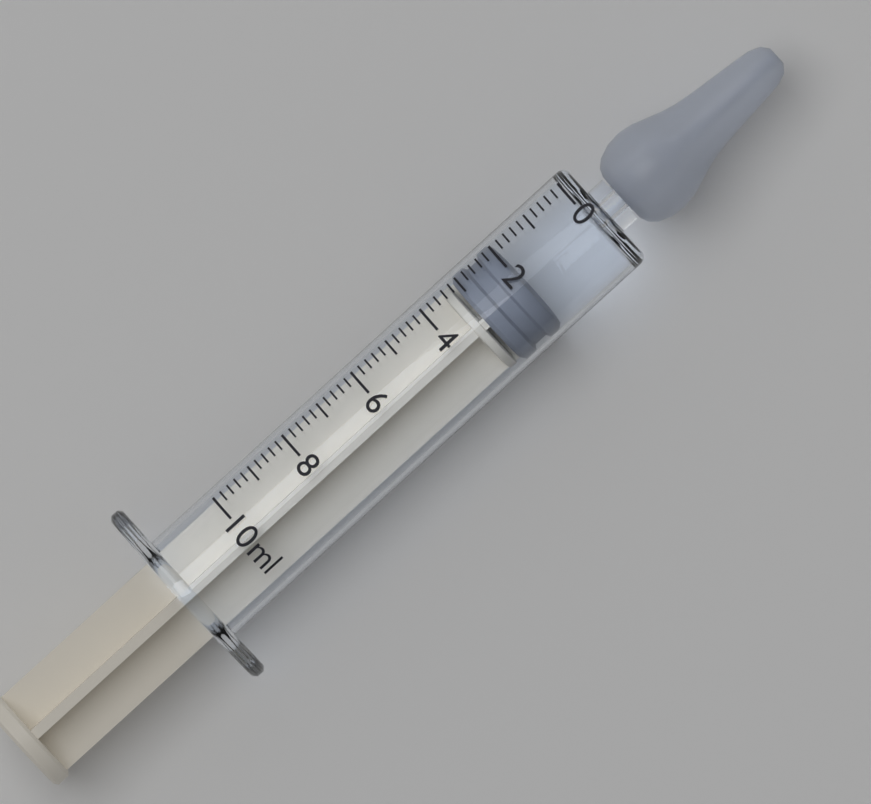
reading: 2.0 ml
